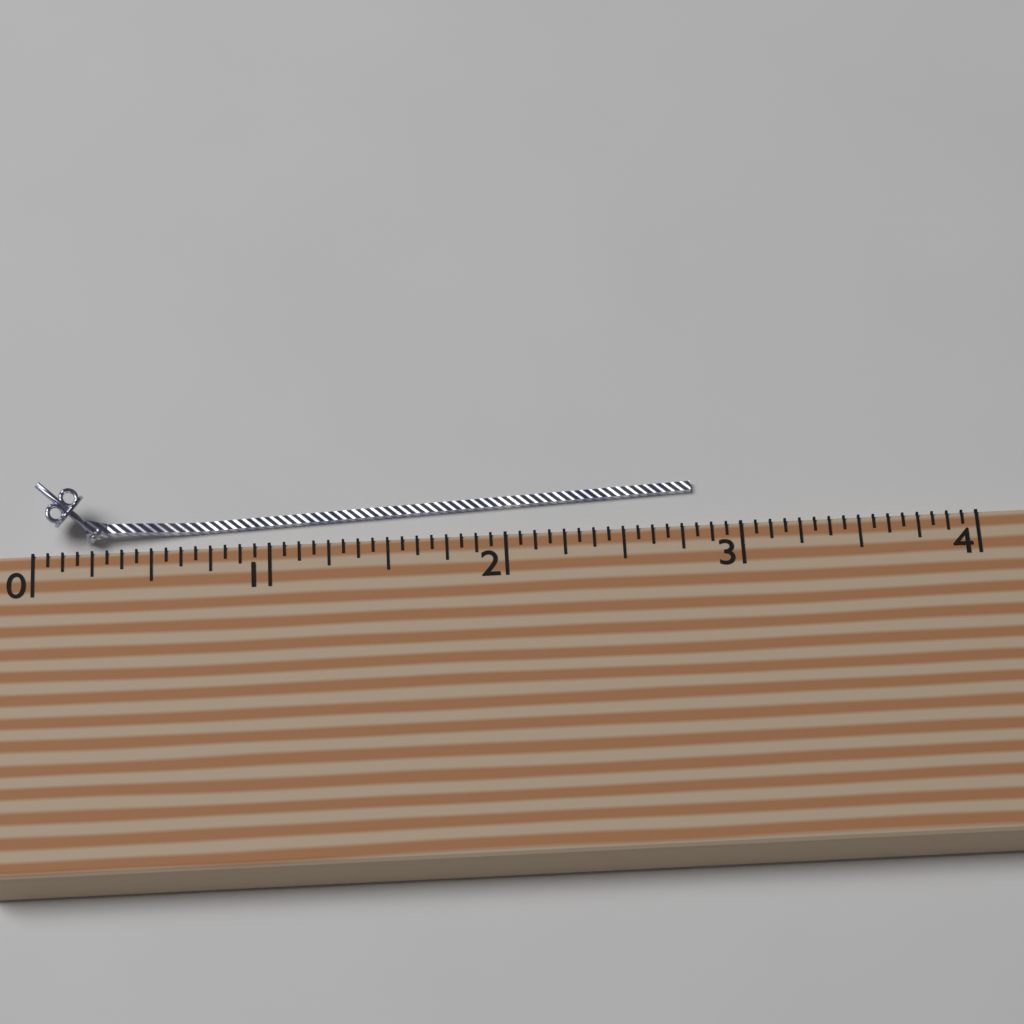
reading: 2.8125 (no unit)
